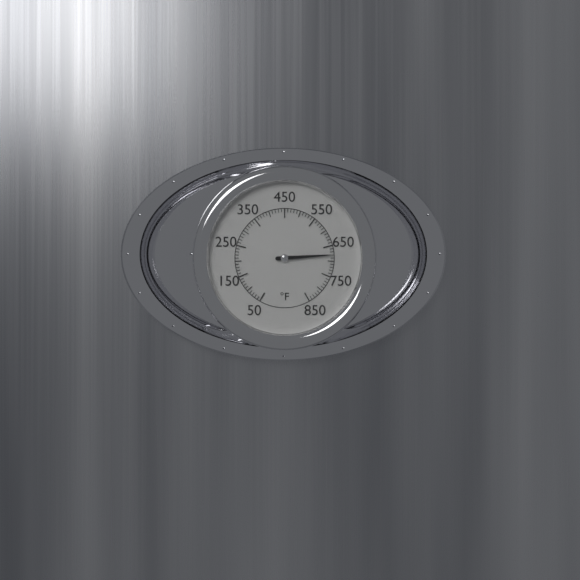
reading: 680 °F
